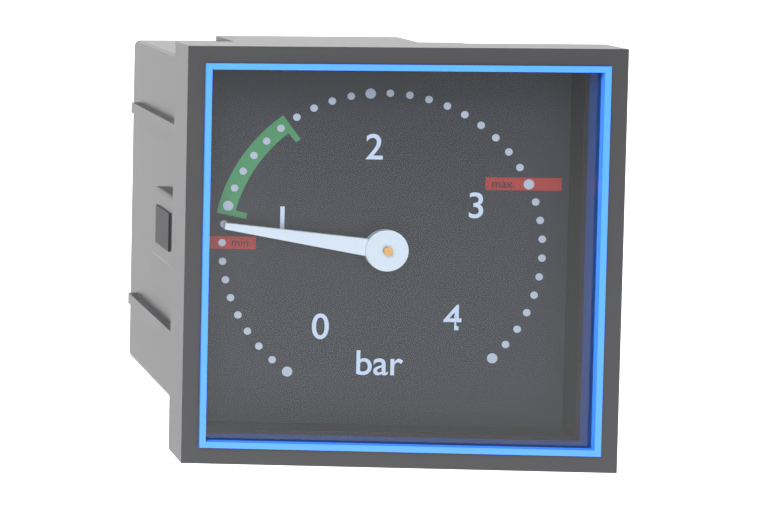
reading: 0.9 bar
